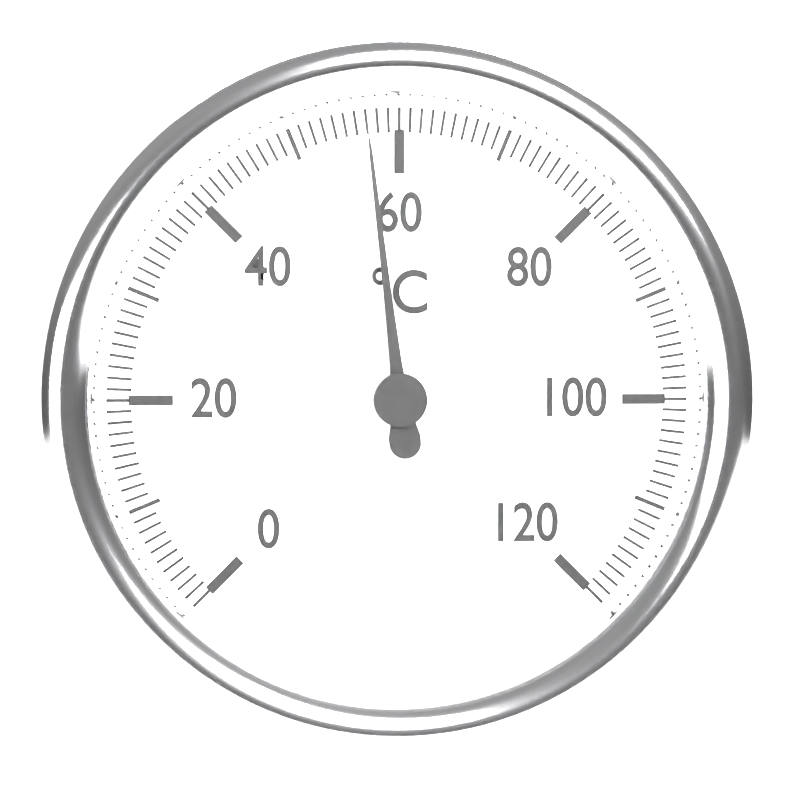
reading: 57 °C
